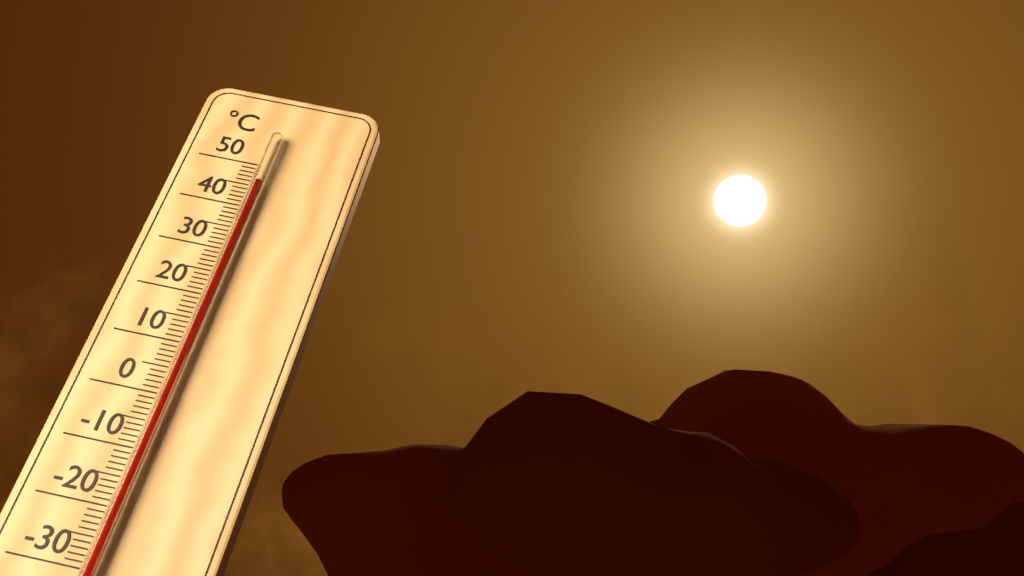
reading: 45 °C
